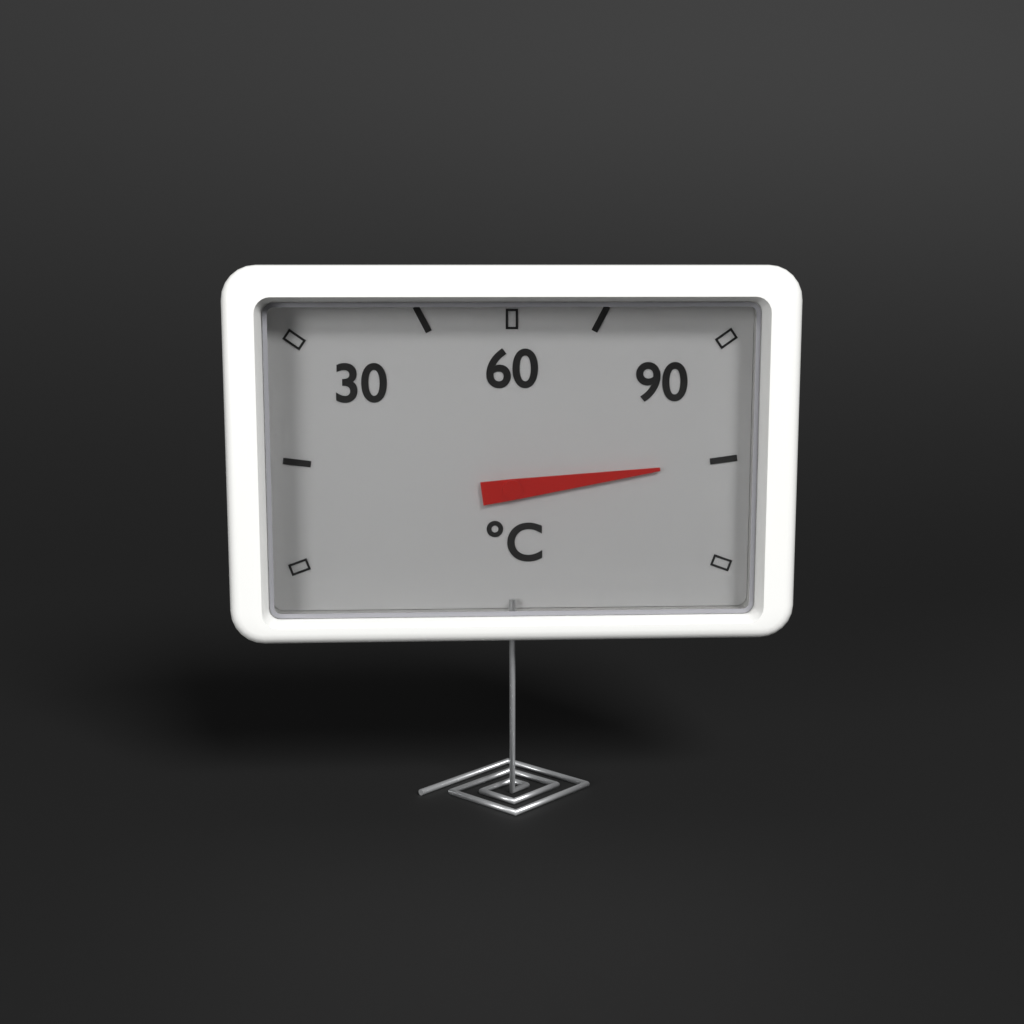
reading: 105 °C
